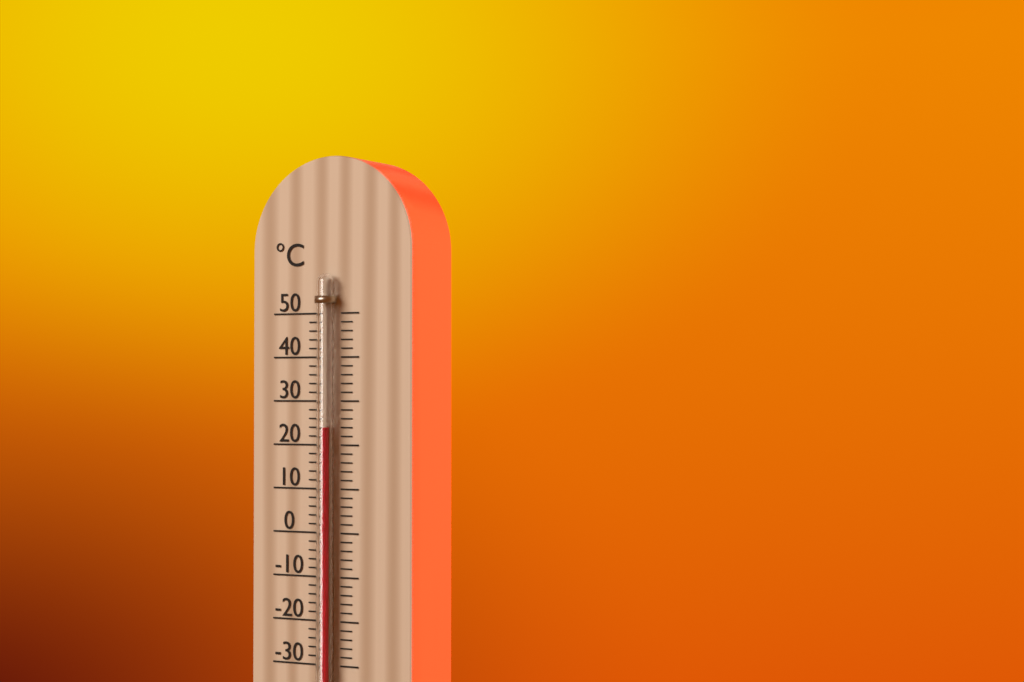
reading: 24 °C
